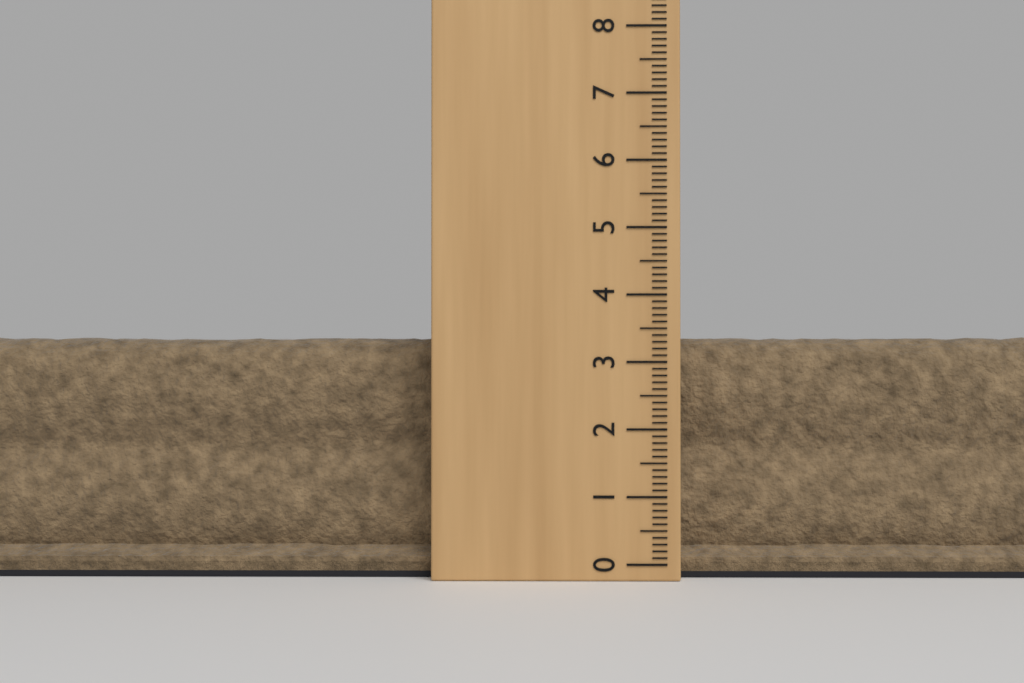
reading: 3.4 (no unit)
